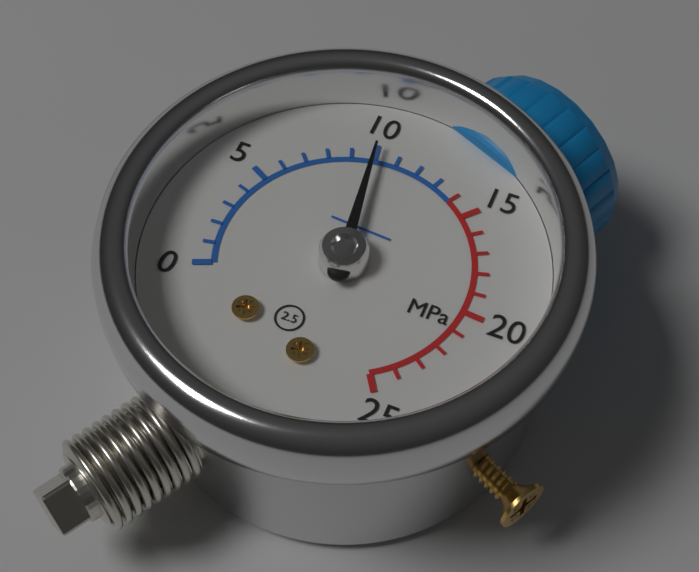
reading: 10 MPa
